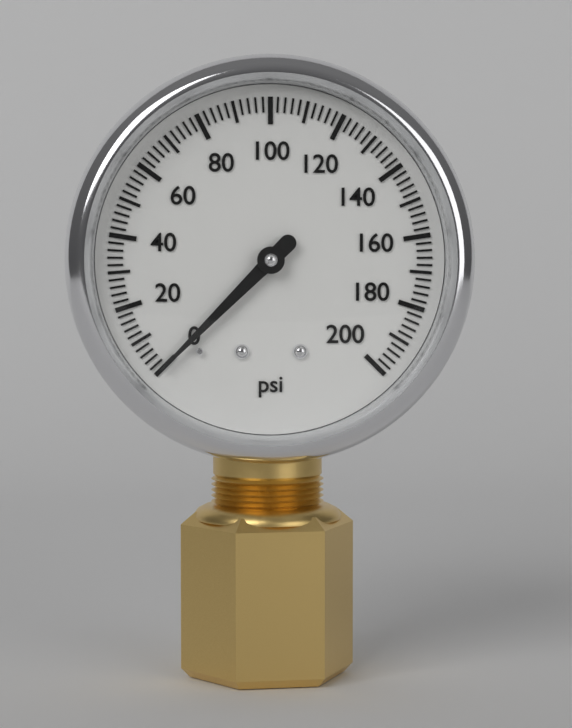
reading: 0 psi
